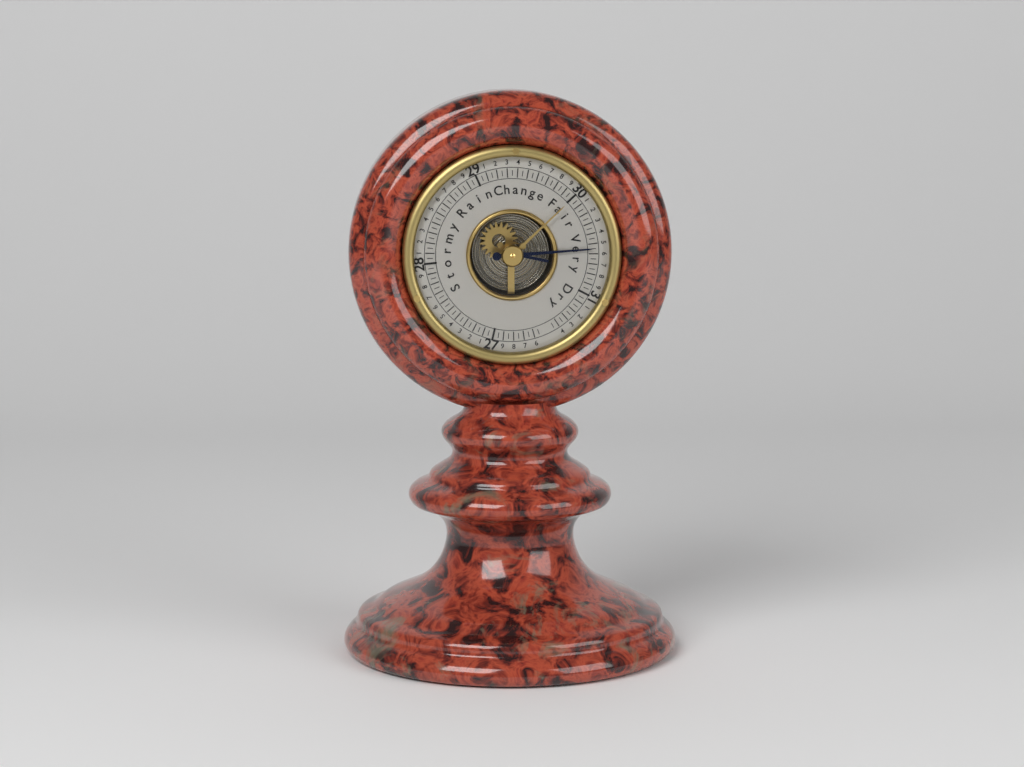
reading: 30.55 (no unit)
